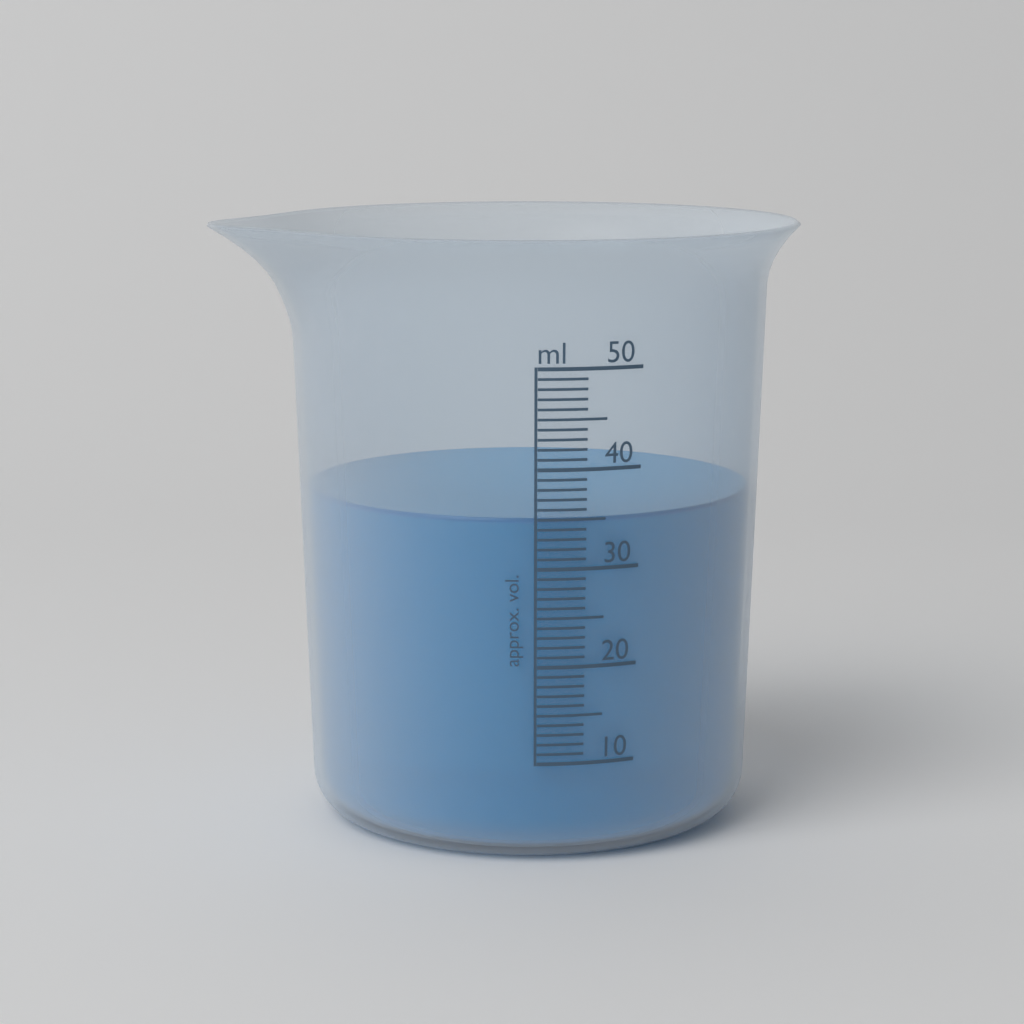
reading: 35 ml
